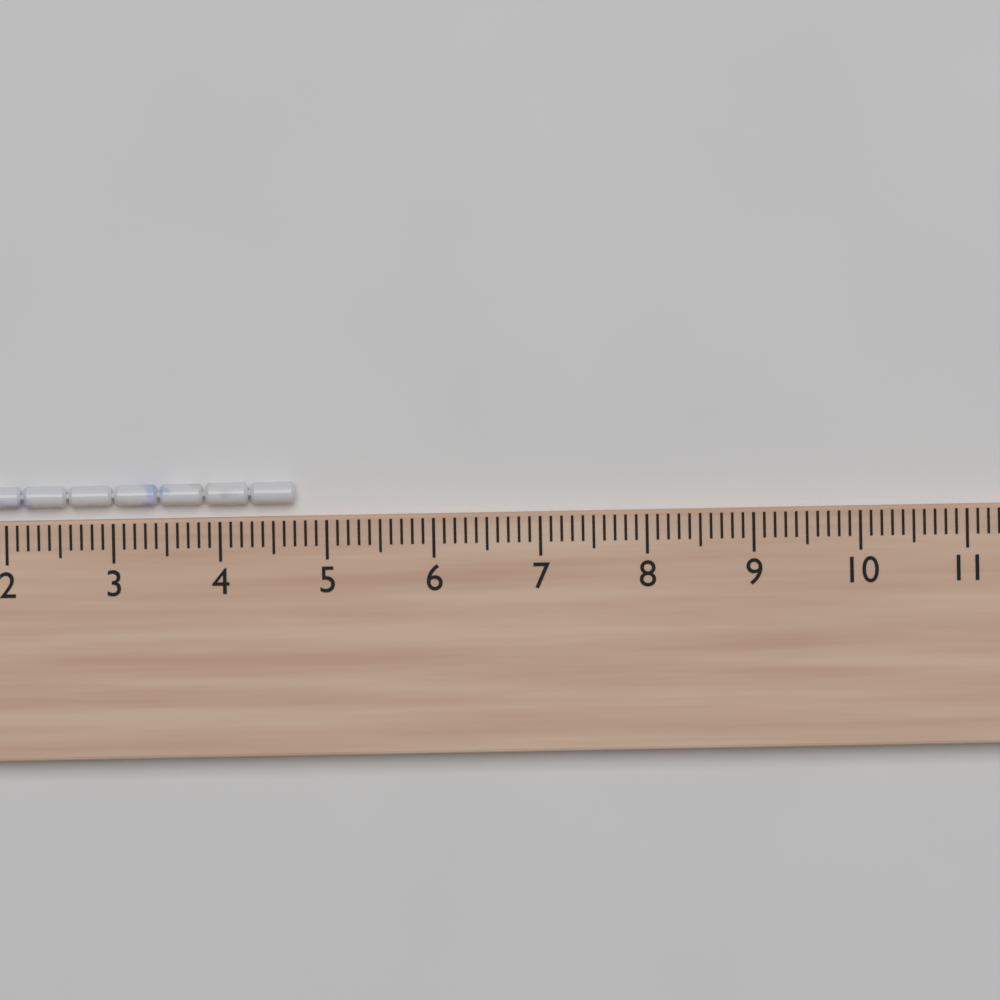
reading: 4.7 cm
